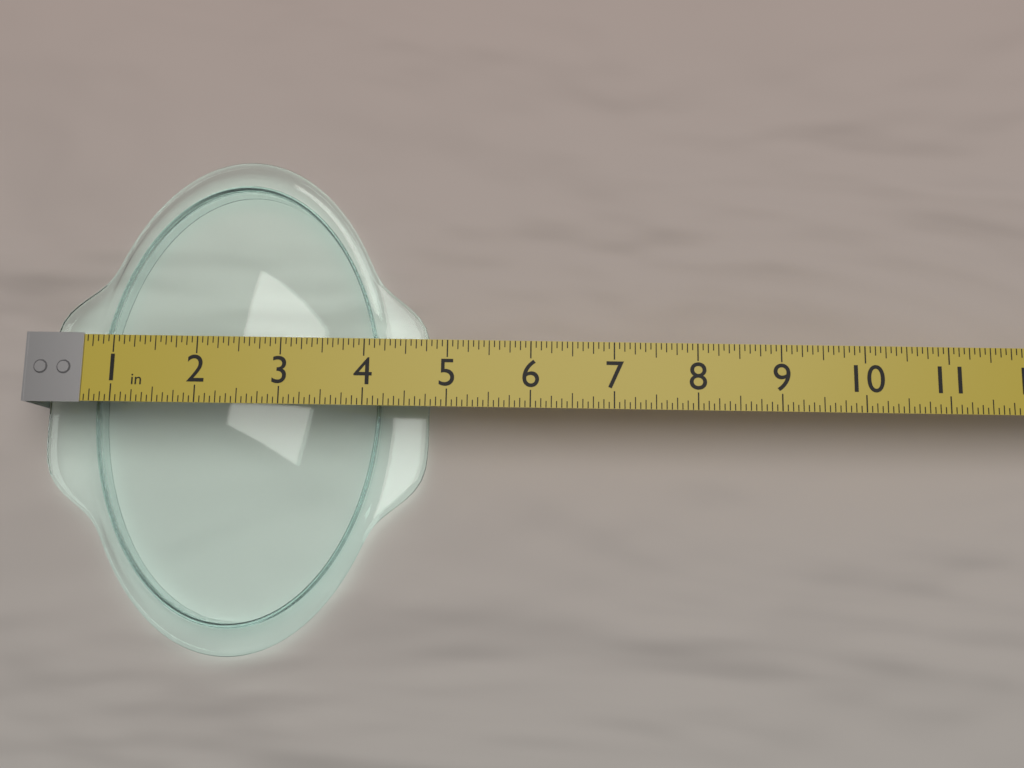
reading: 4.7500 in
